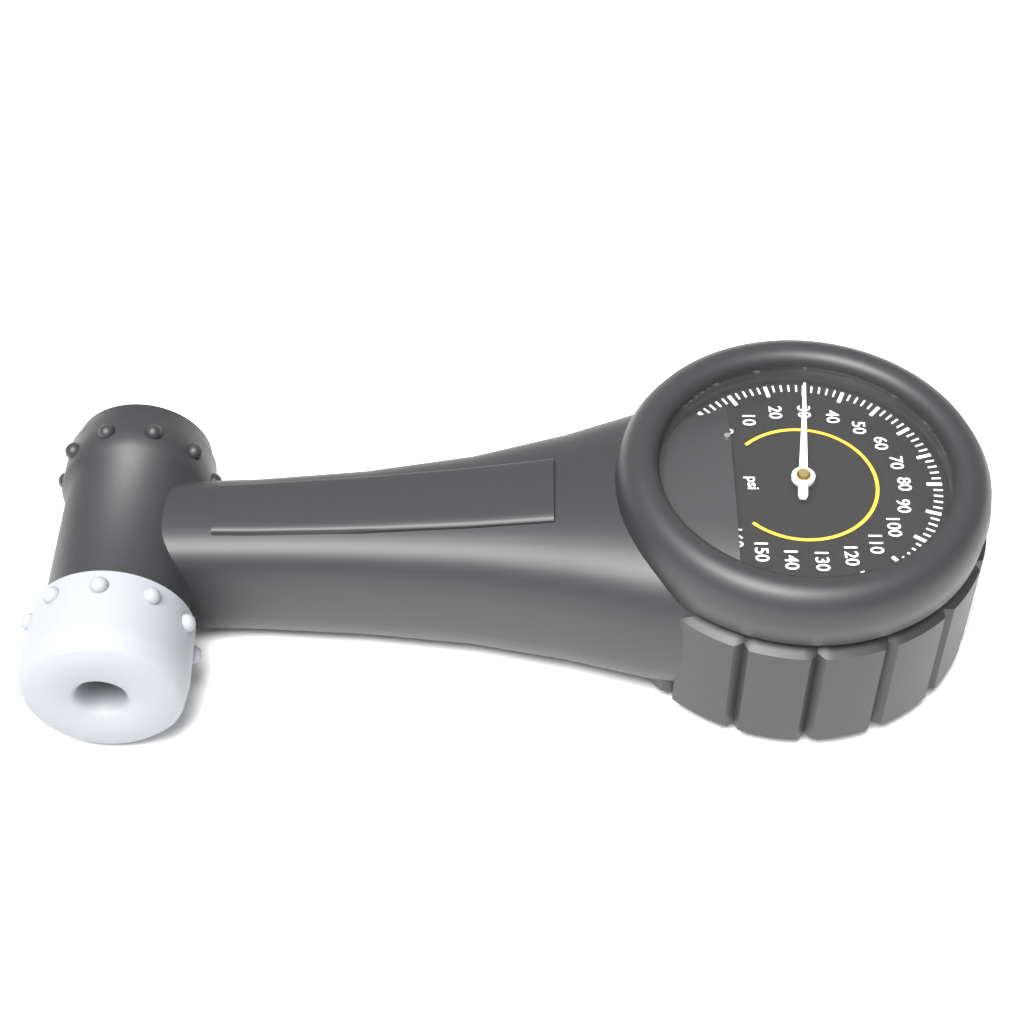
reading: 30 psi
